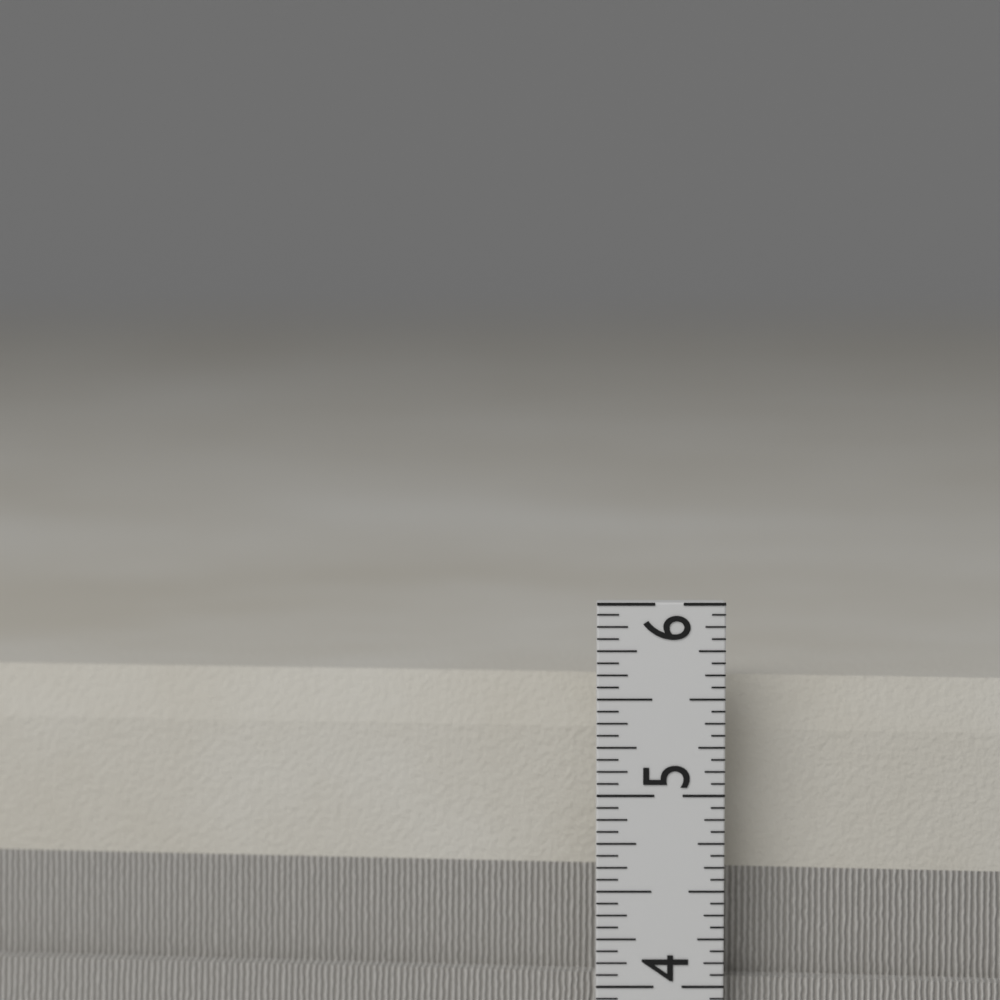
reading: 5.5625 in
